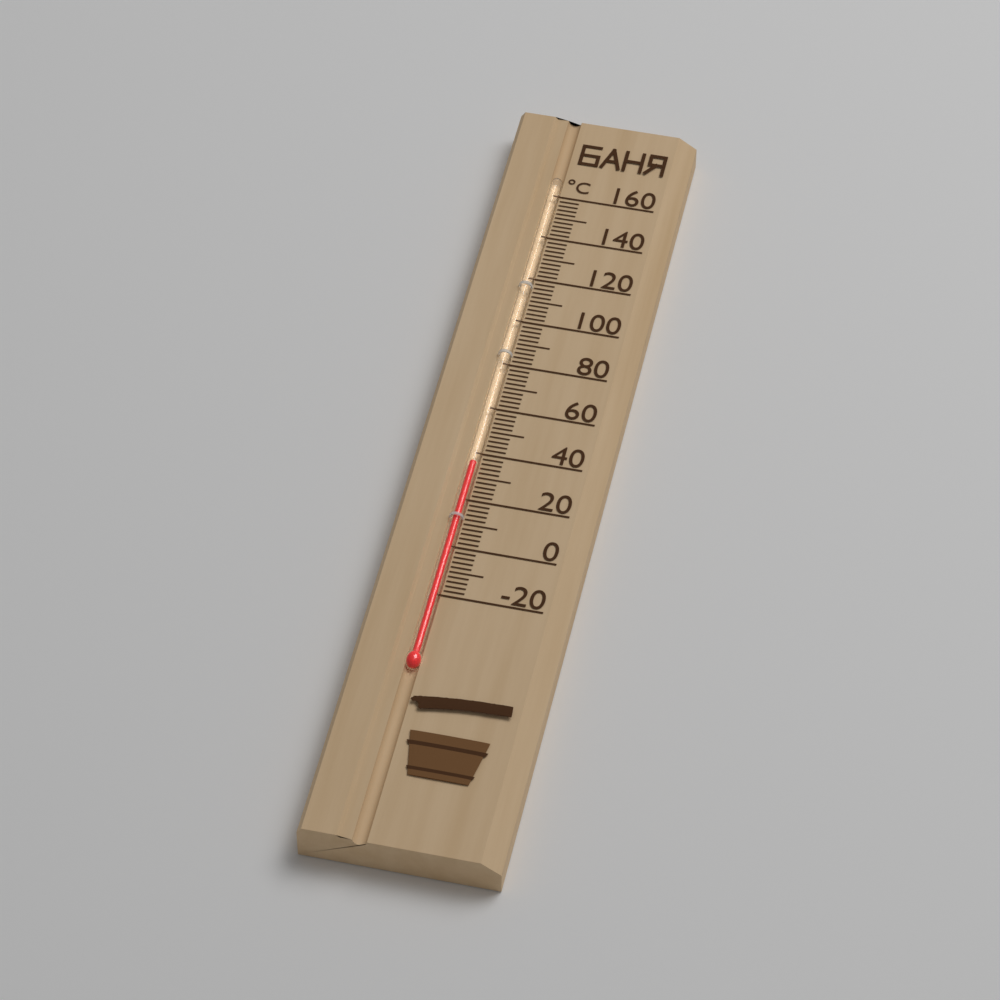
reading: 36 °C
